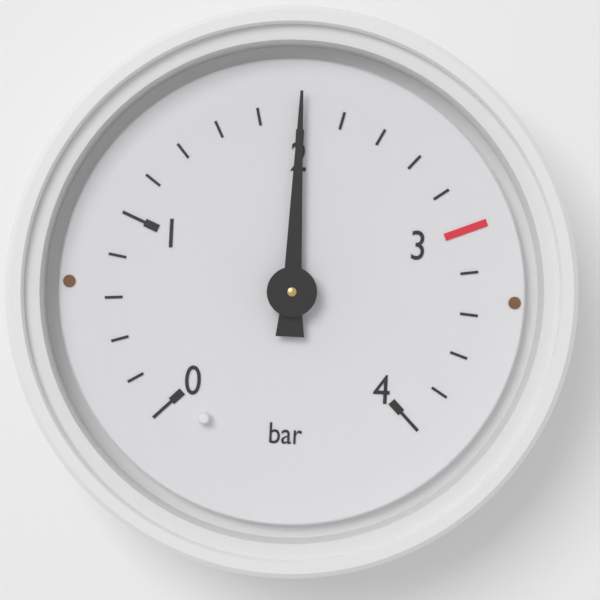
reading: 2.0 bar
